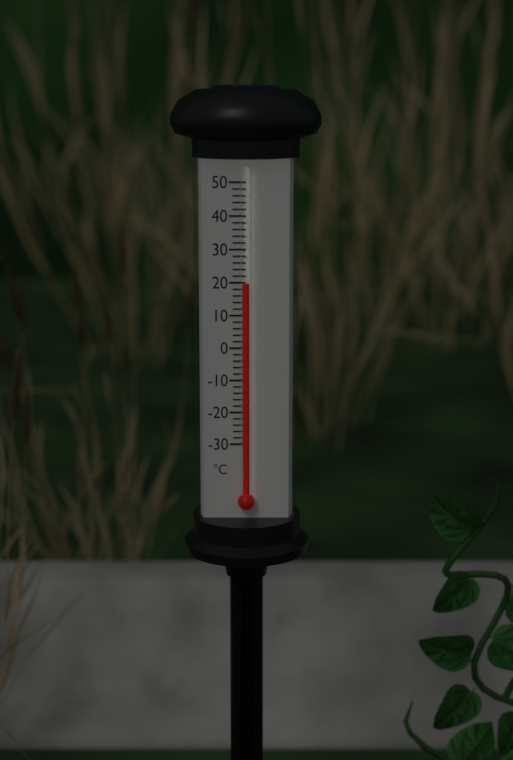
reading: 20 °C
